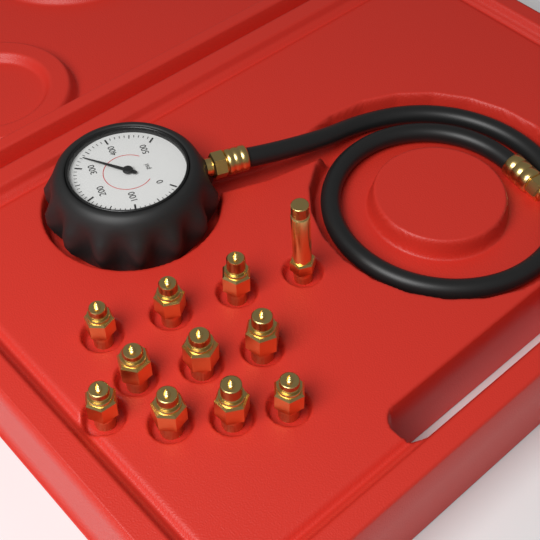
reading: 330 psi
